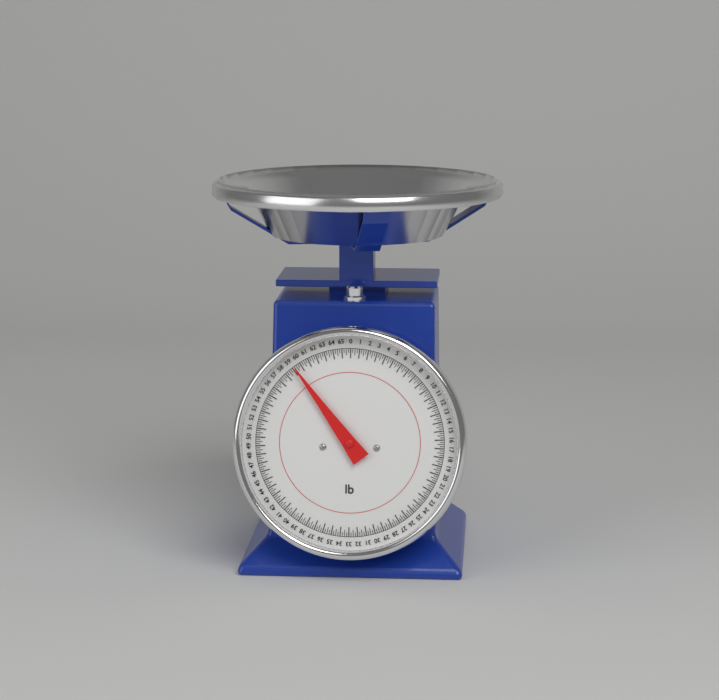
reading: 59.25 lb
